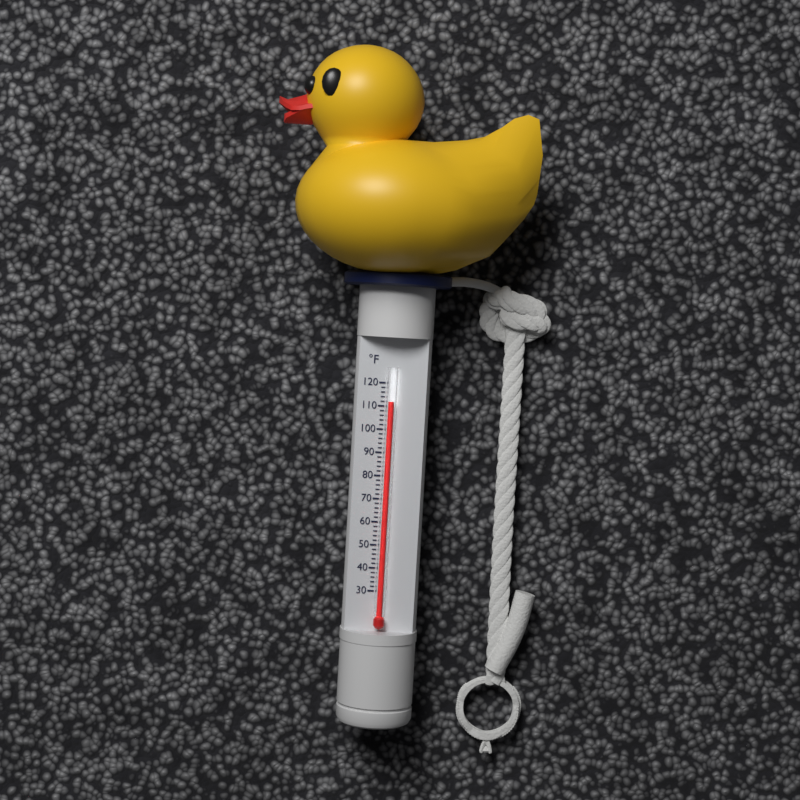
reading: 112 °F
